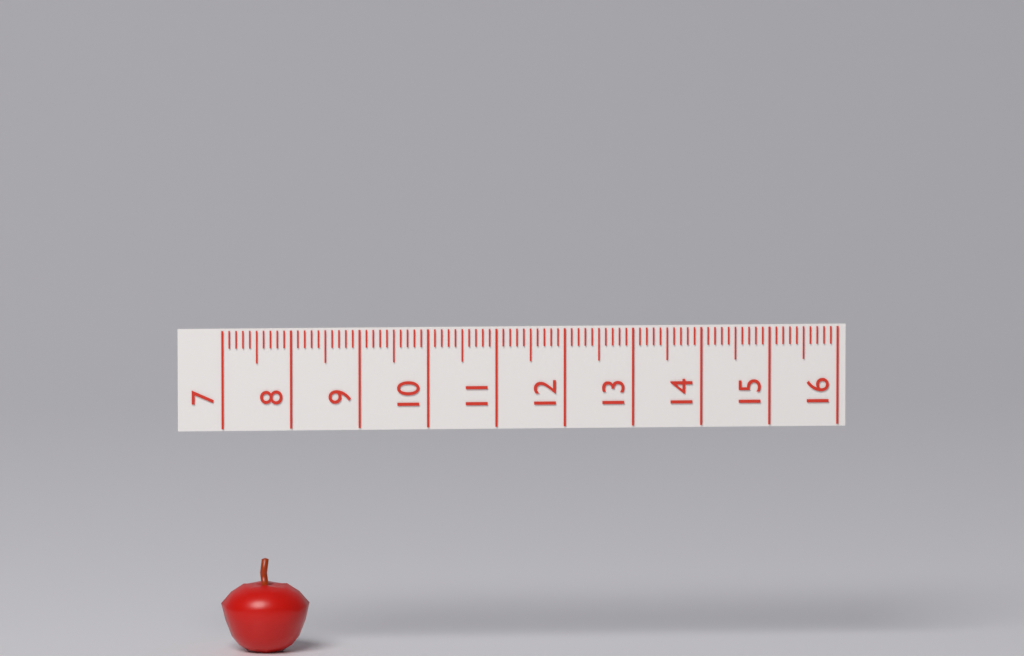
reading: 8.3 (no unit)
